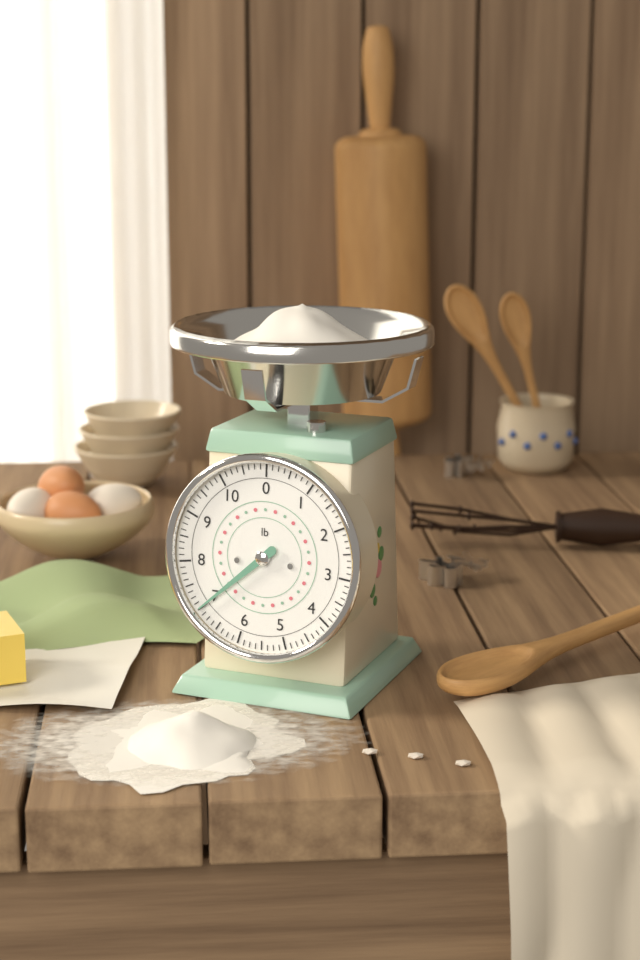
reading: 7.000 lb
